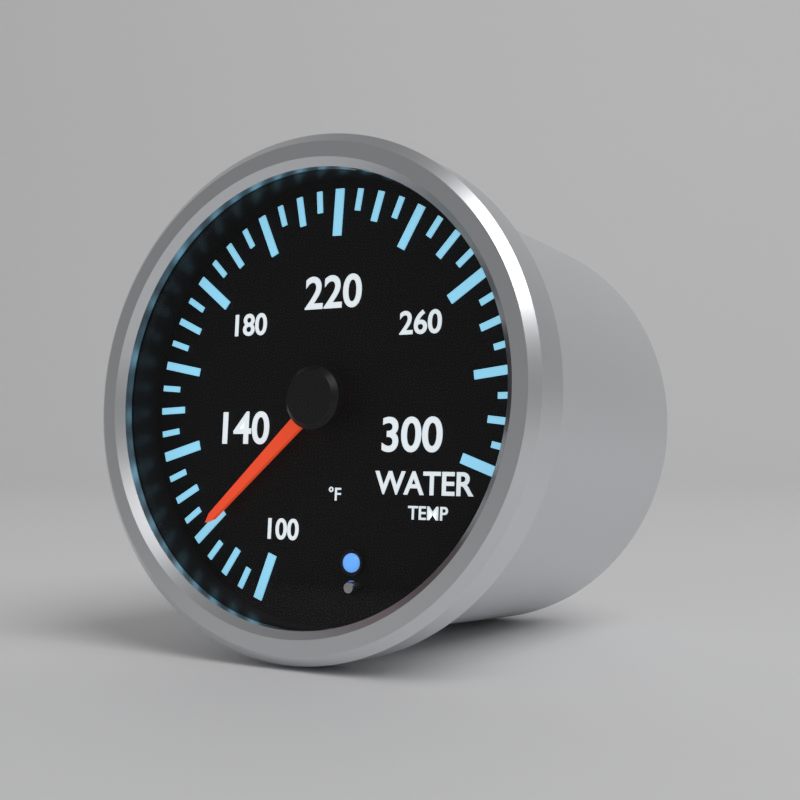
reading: 120 °F
